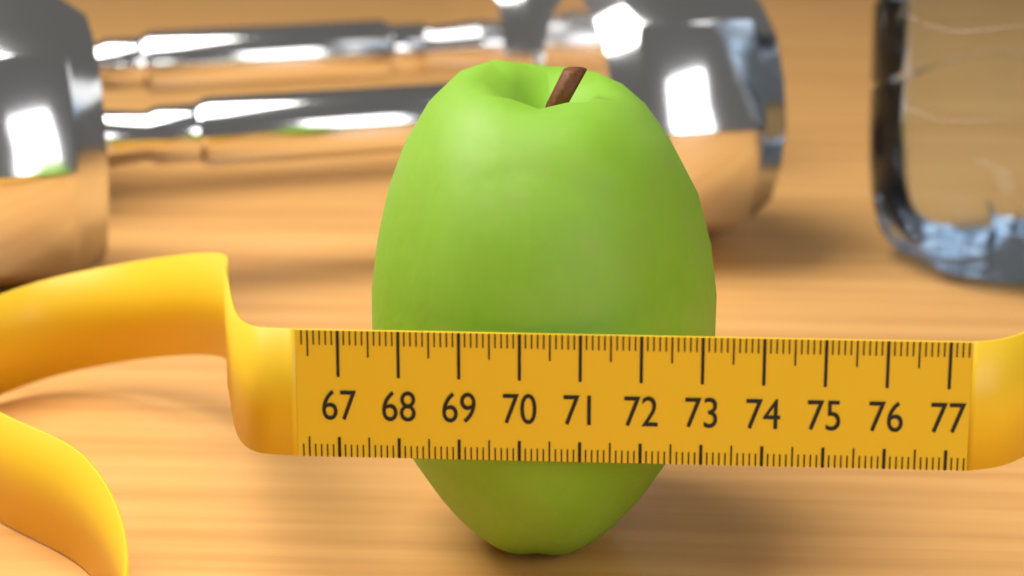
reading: 73.3 (no unit)
